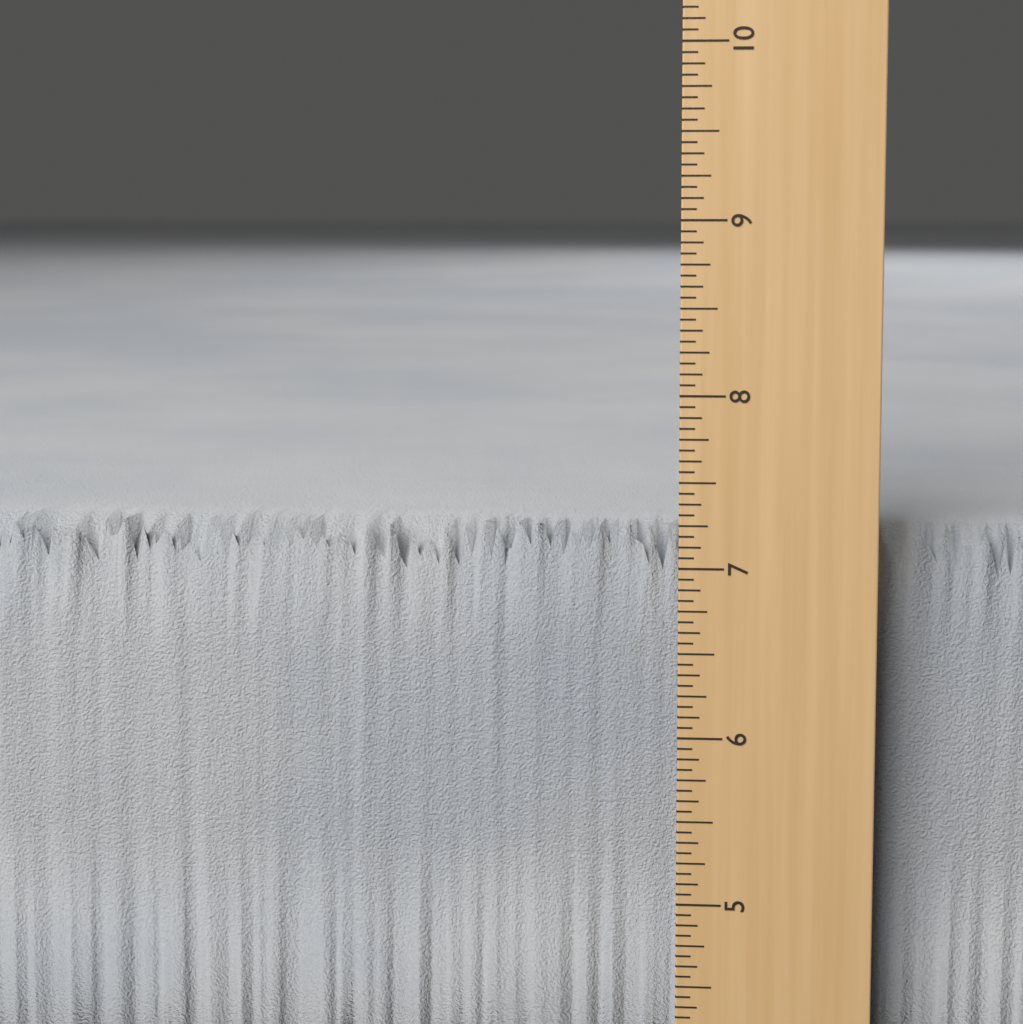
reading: 7.1875 in
